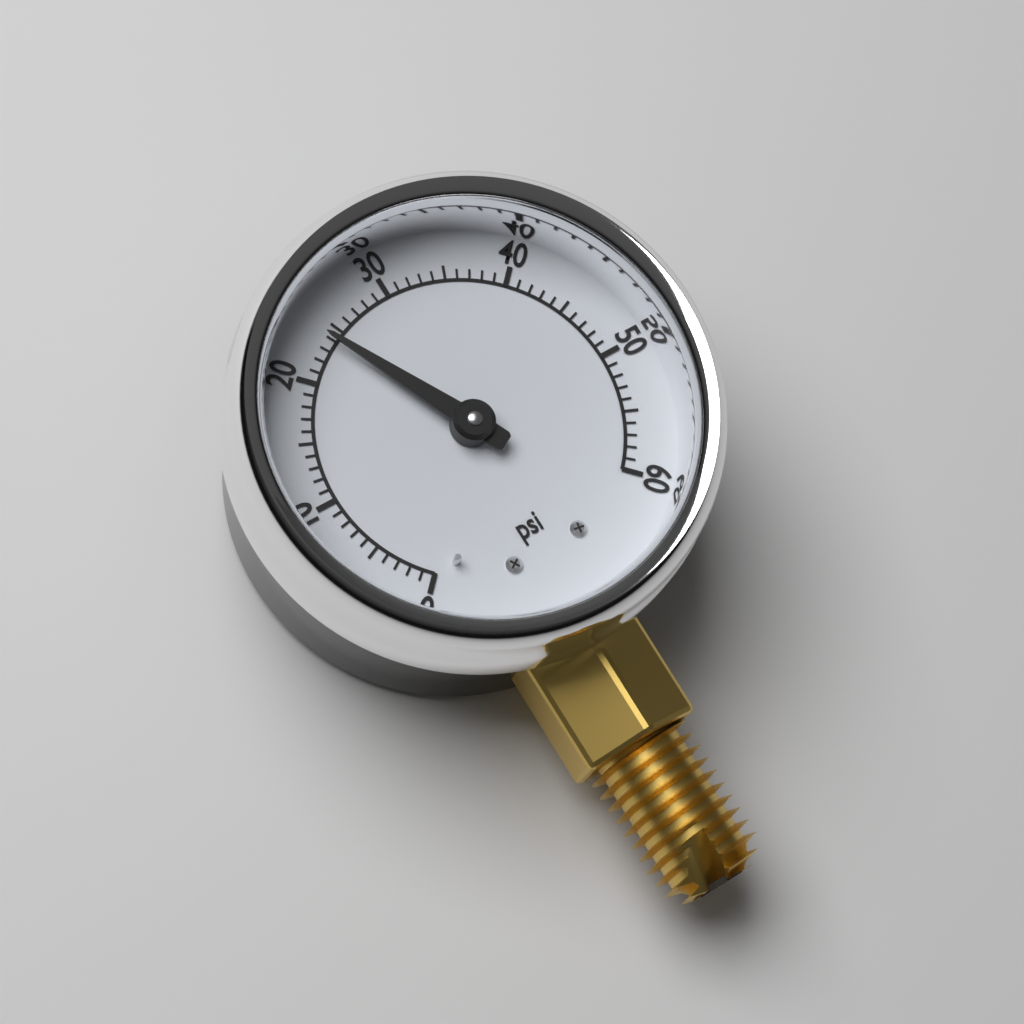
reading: 24 psi
